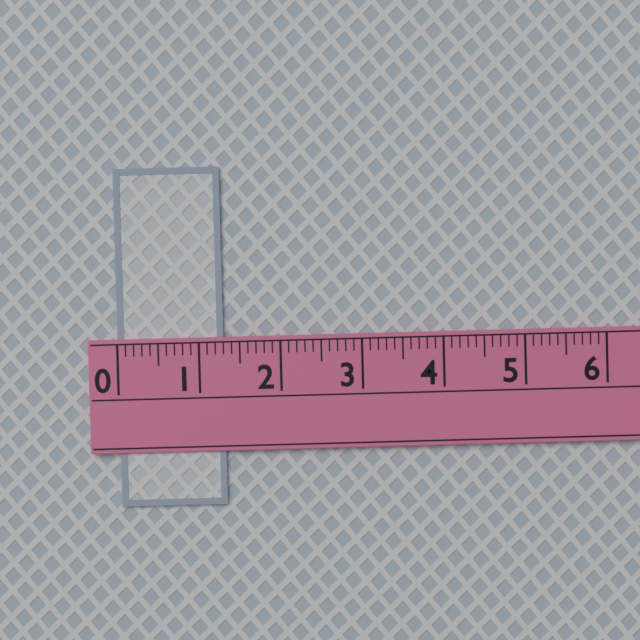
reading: 1.3 (no unit)
